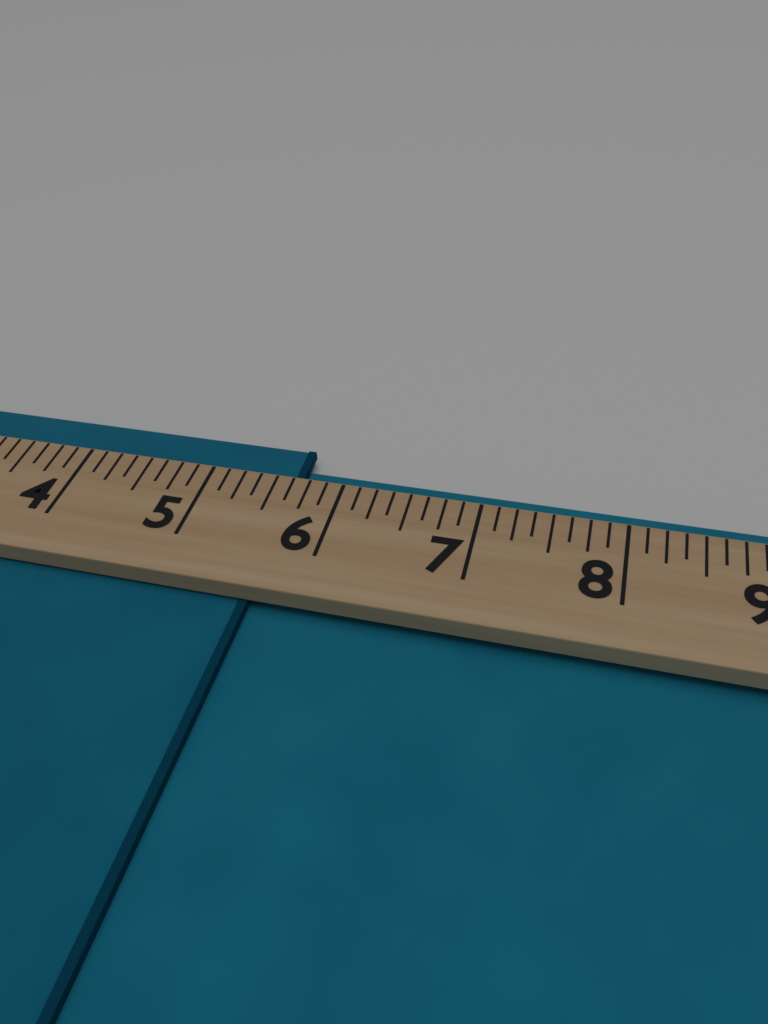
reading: 5.625 (no unit)
